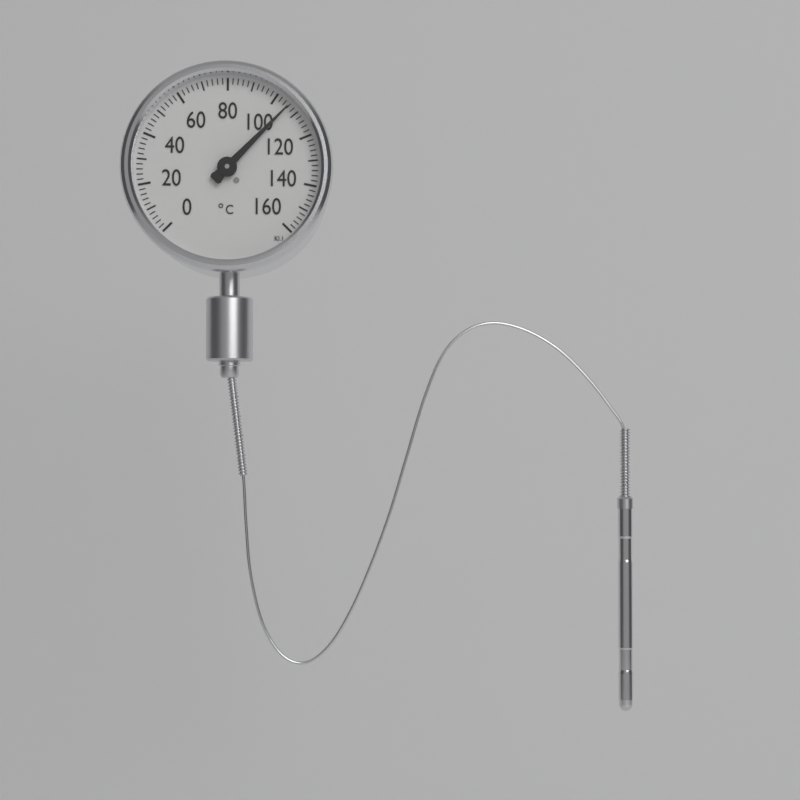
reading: 106 °C
